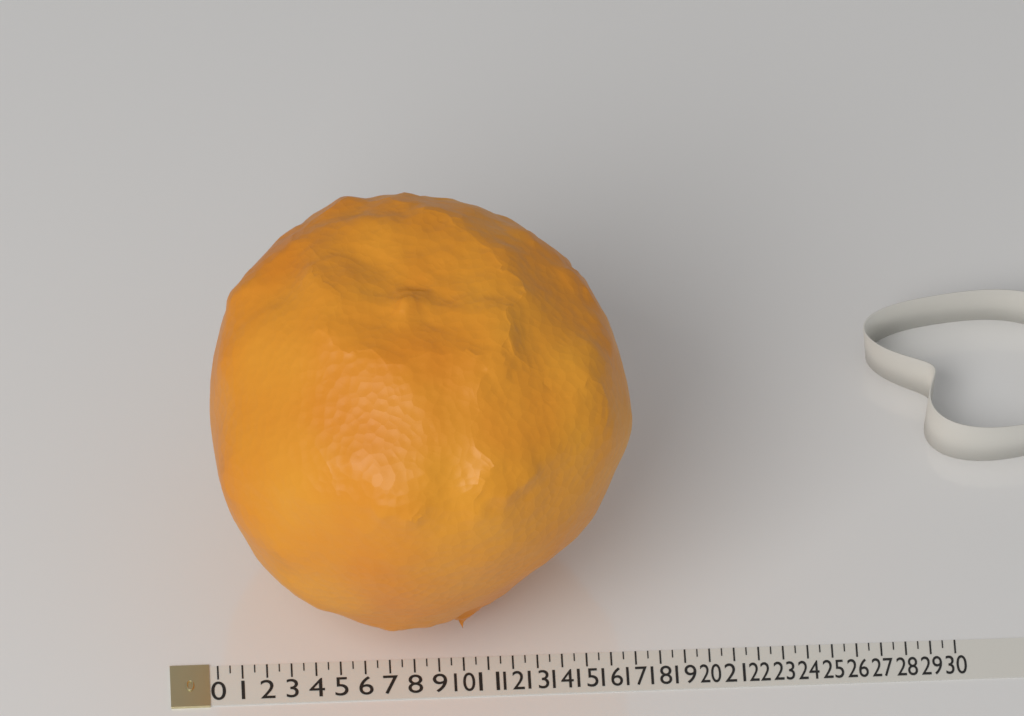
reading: 17.0 (no unit)
